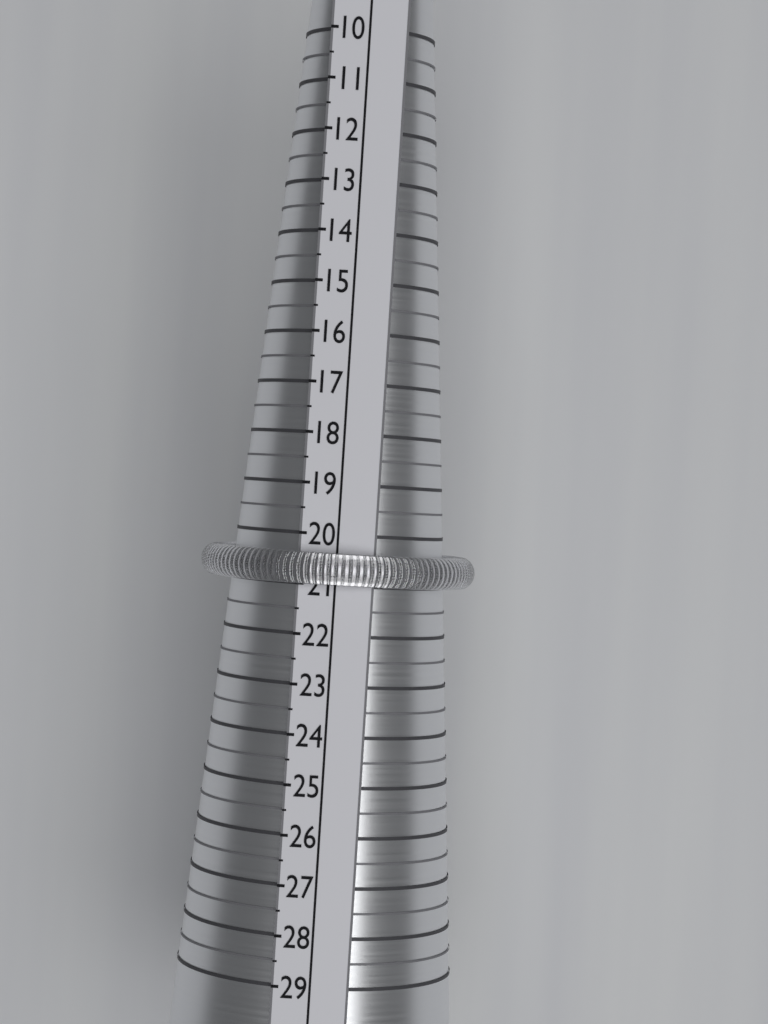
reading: 21.0 (no unit)
